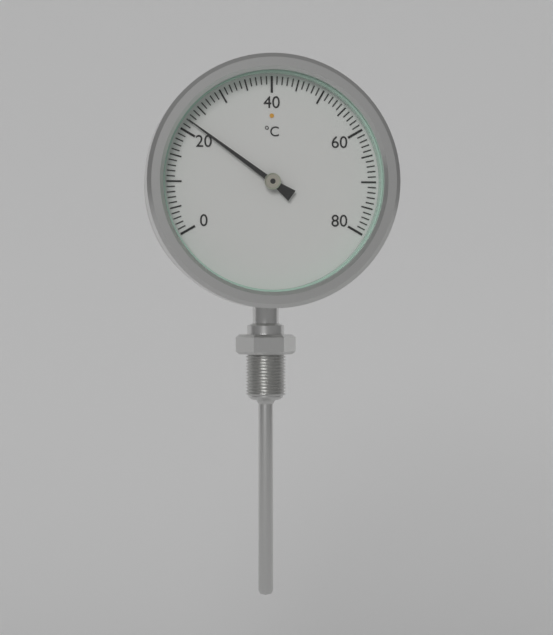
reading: 22 °C
